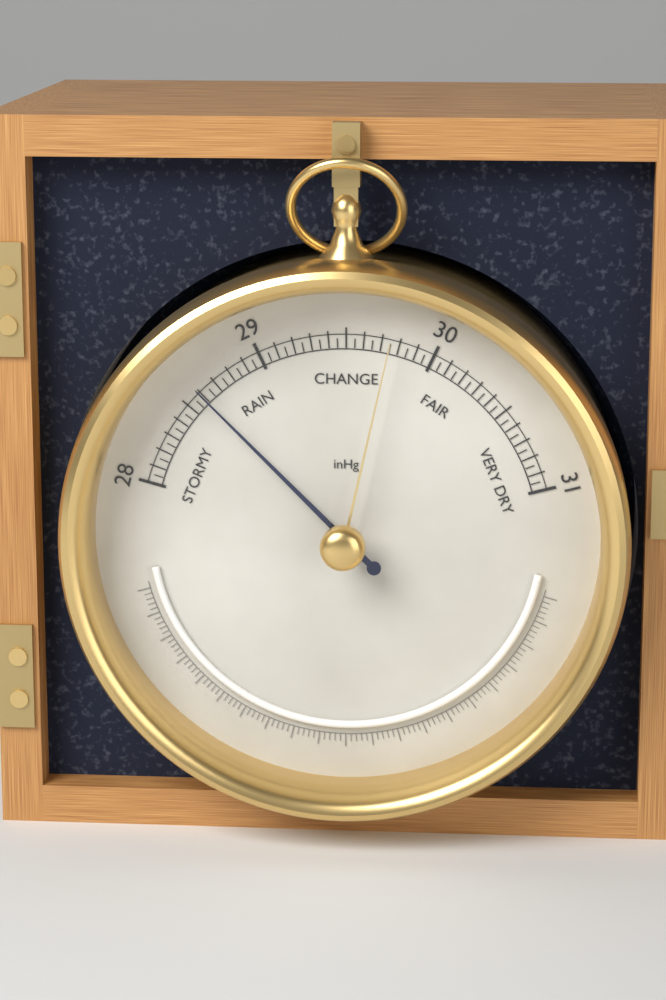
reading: 28.60 inHg
